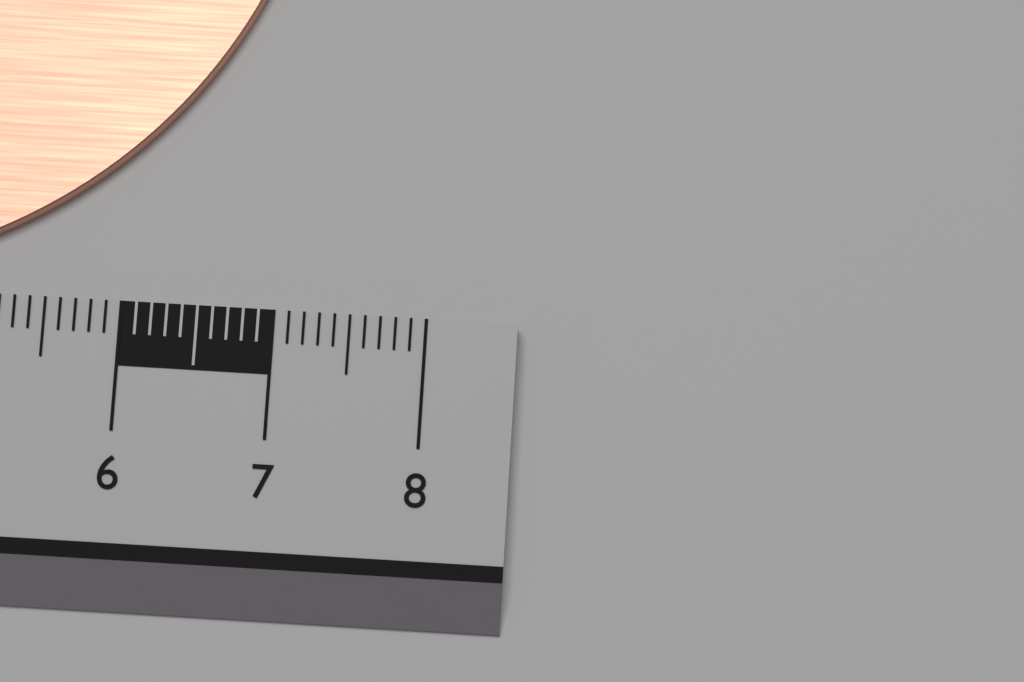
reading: 7.1 cm
